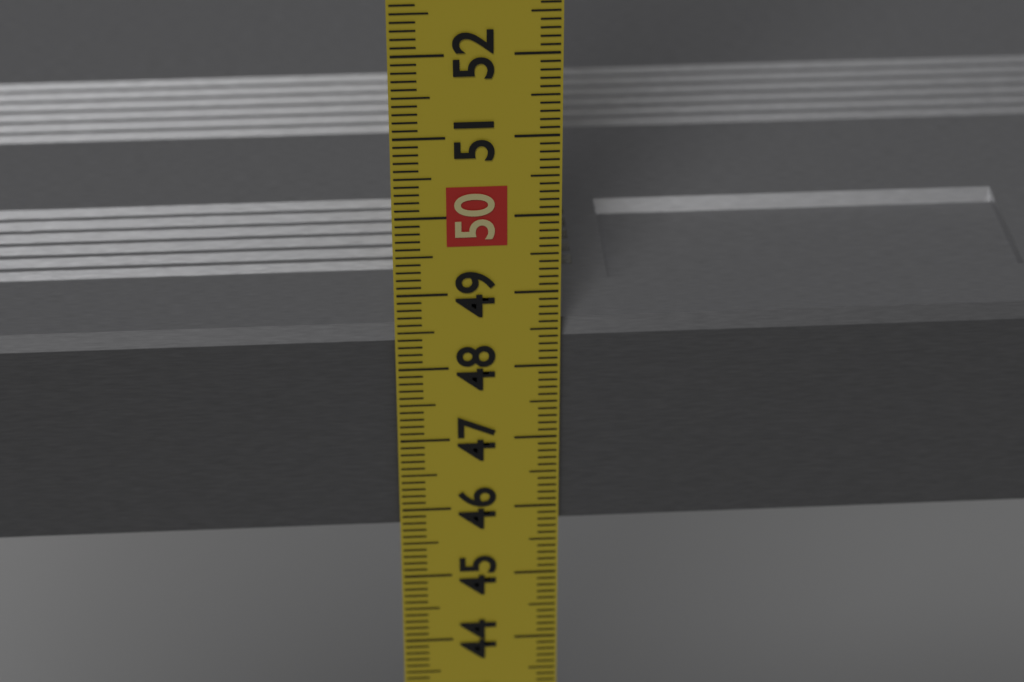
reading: 48.5 cm
